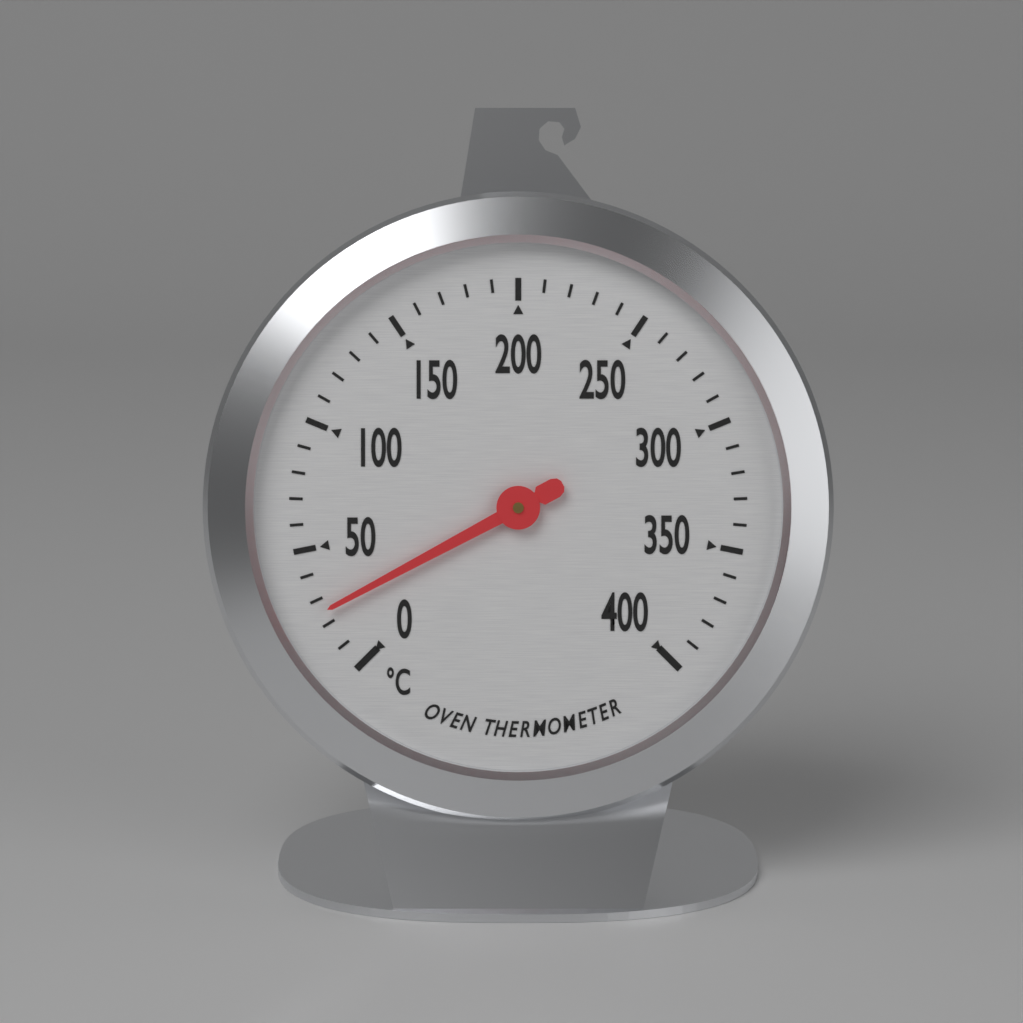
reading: 25 °C
